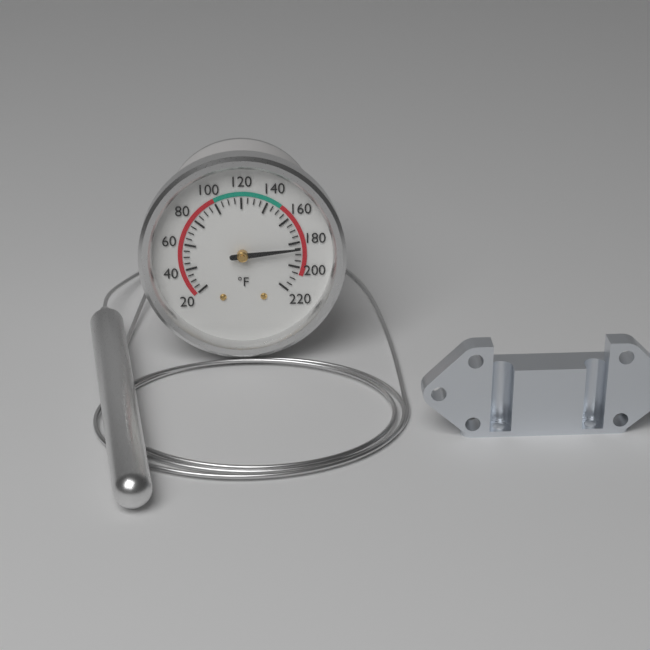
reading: 185 °F
